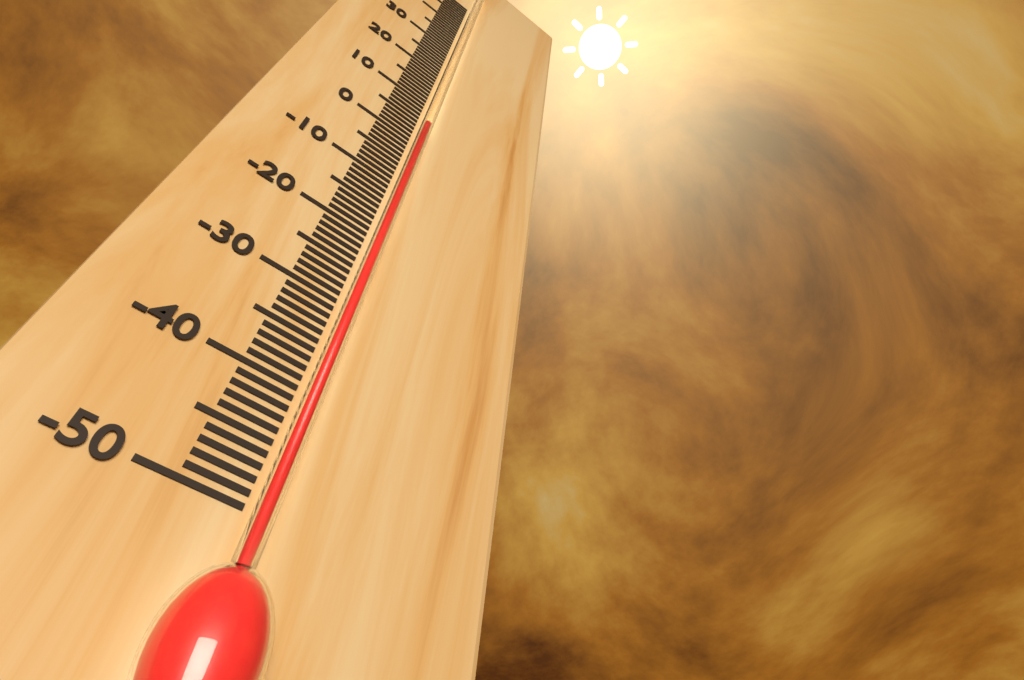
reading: 4 °C
